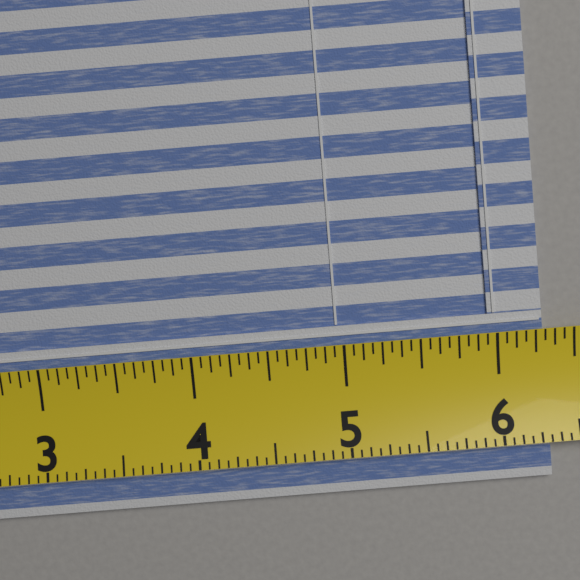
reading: 6.3125 (no unit)
